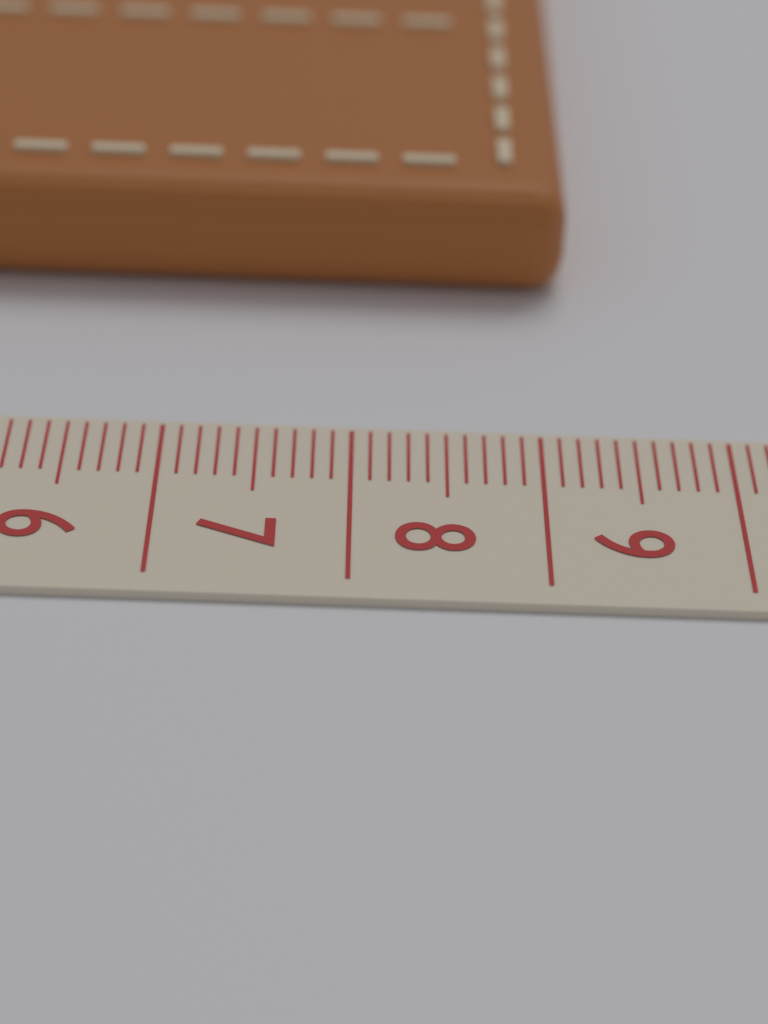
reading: 9.2 cm
